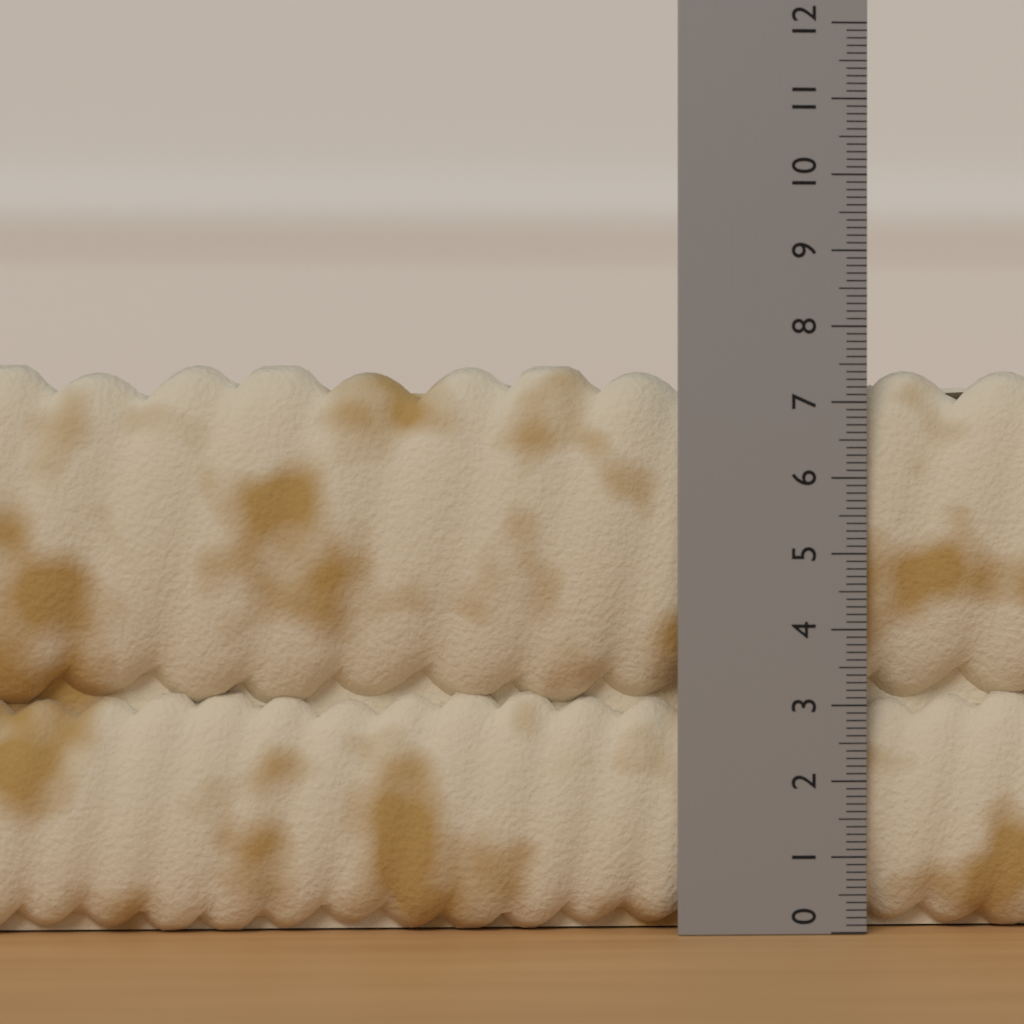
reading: 7.5 (no unit)
